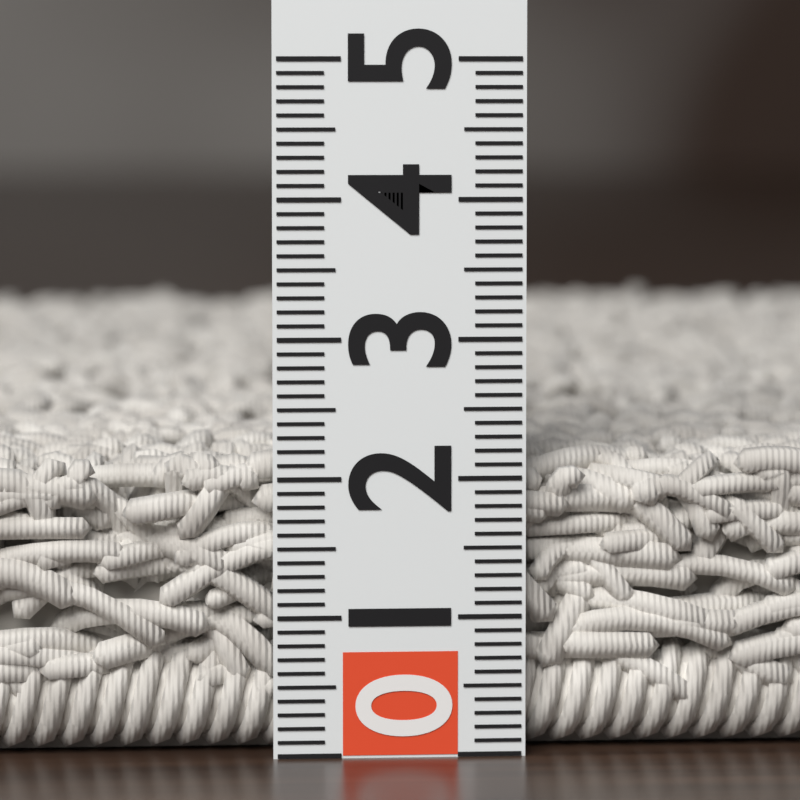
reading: 2.2 (no unit)
